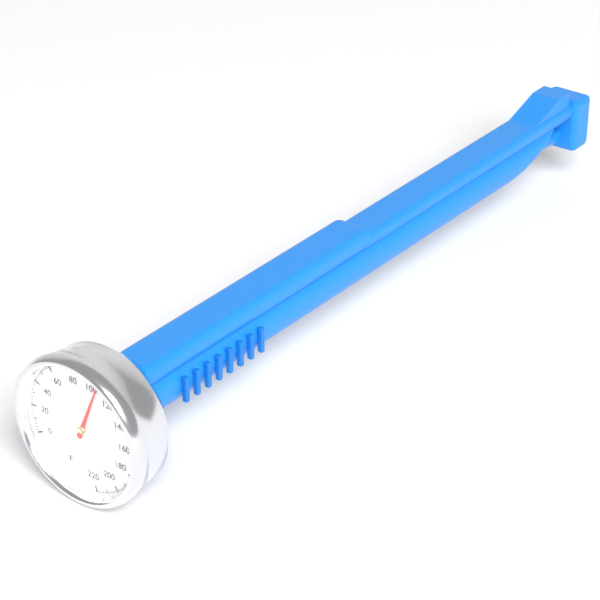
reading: 106 °F
